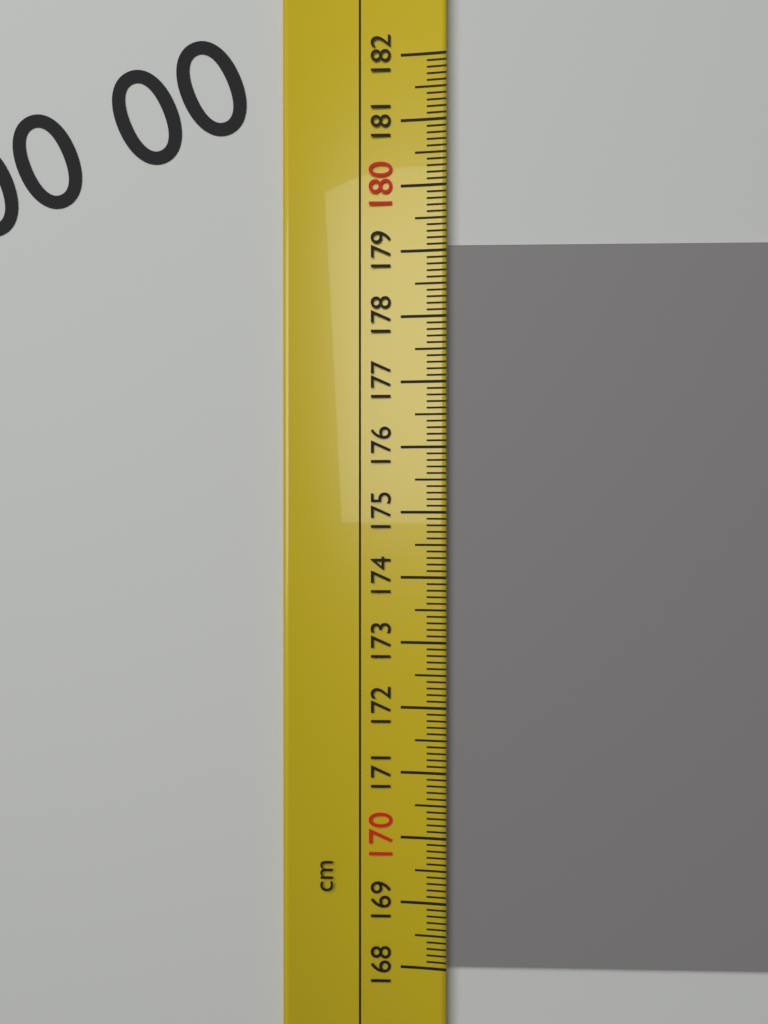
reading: 179.1 cm
